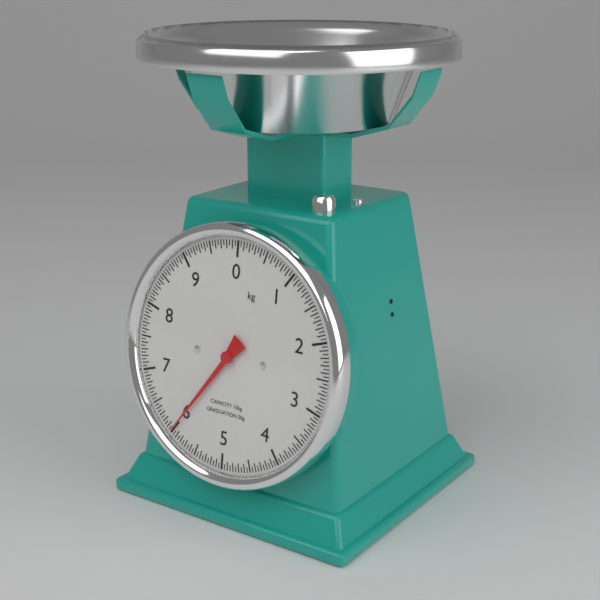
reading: 6.00 kg
